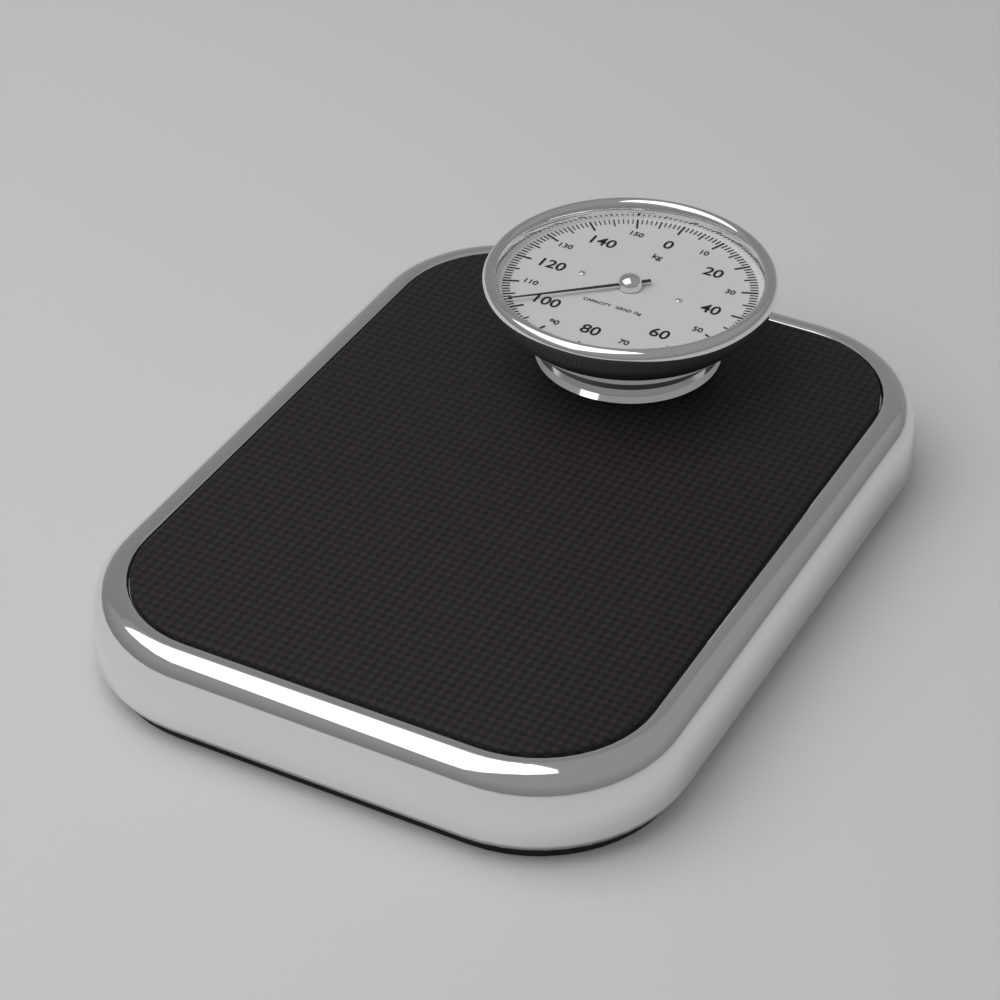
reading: 102 kg
